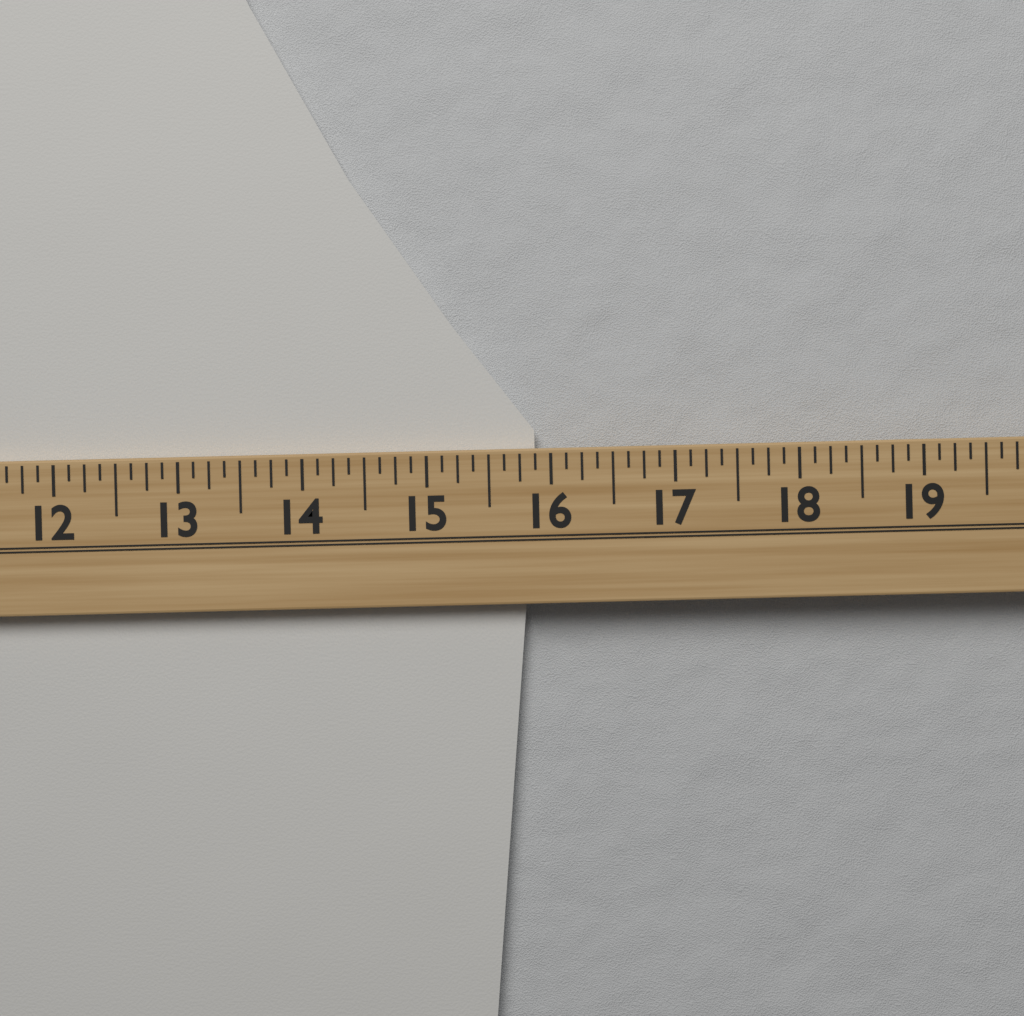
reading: 15.875 (no unit)
